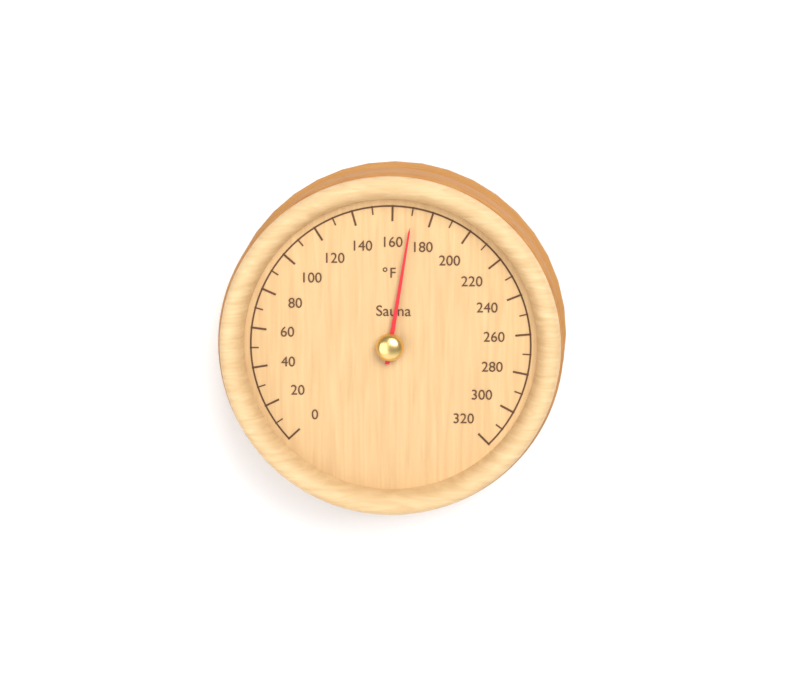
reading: 170 °F
